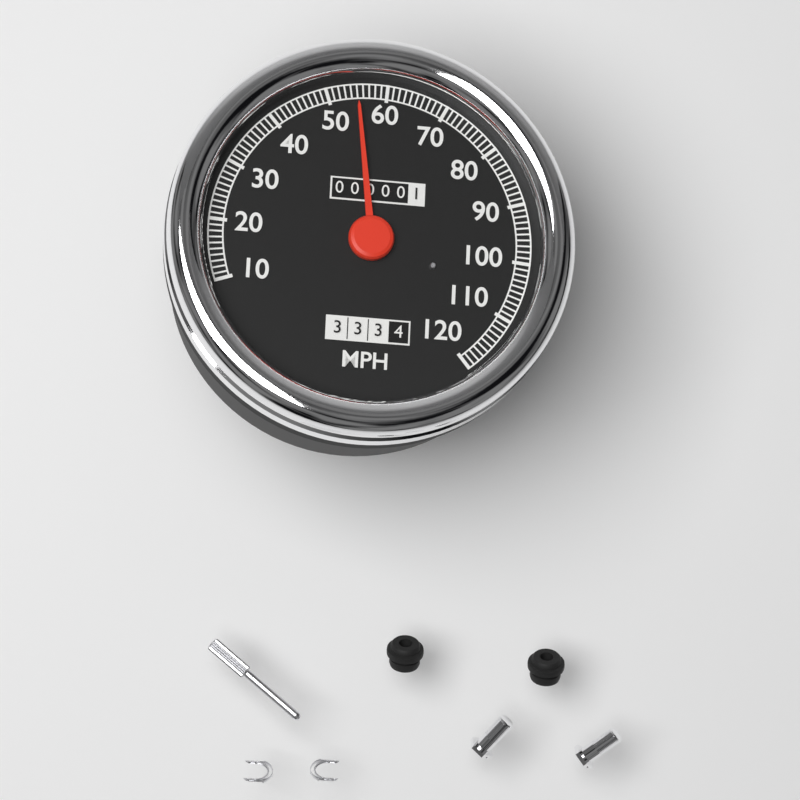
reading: 55 MPH
